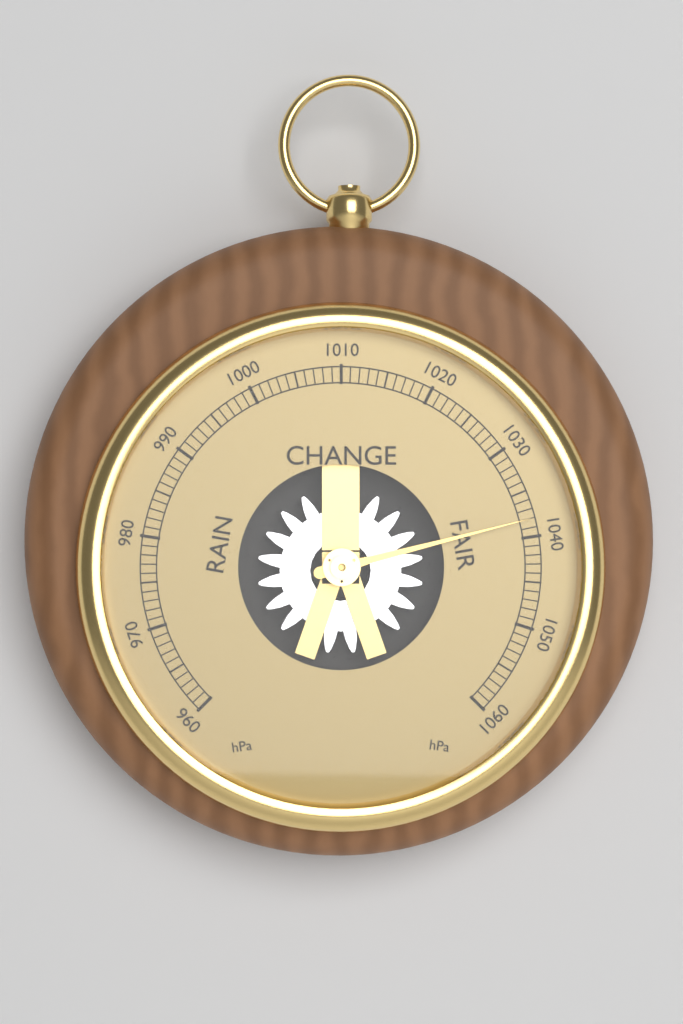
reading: 1038 hPa
